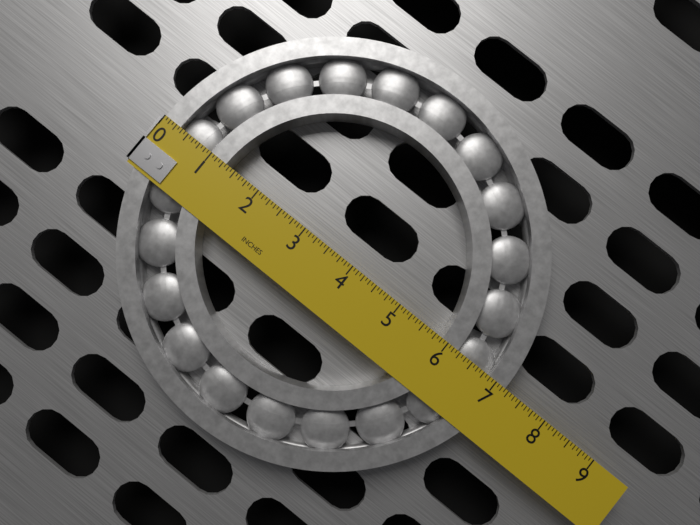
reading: 7.1875 in
